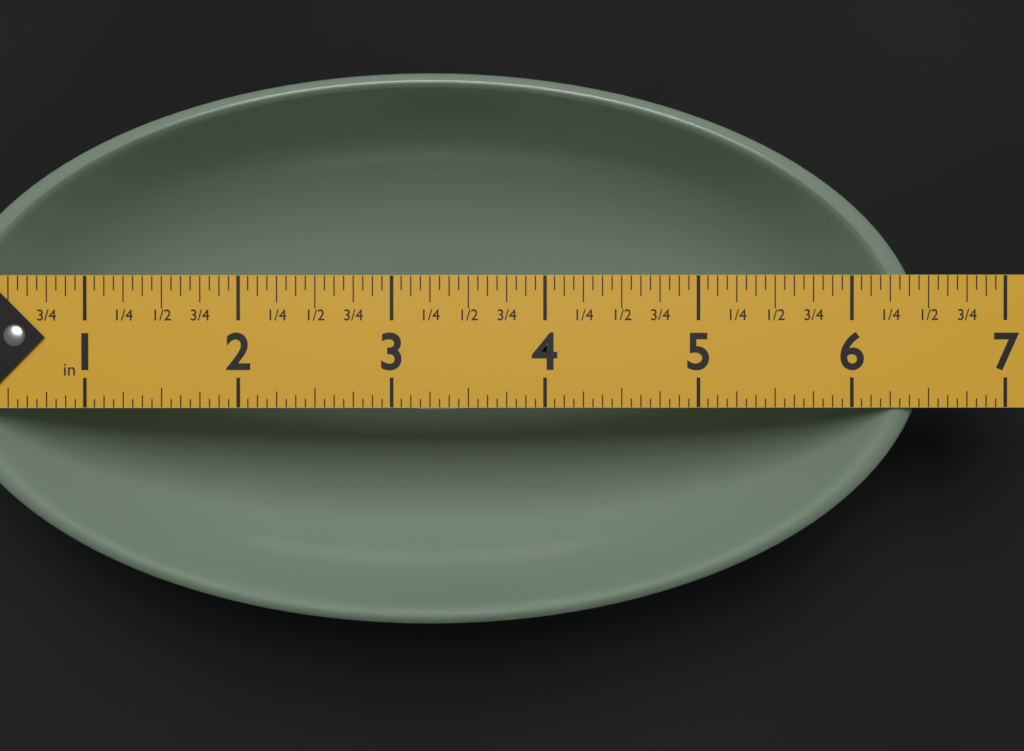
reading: 6.5000 in
